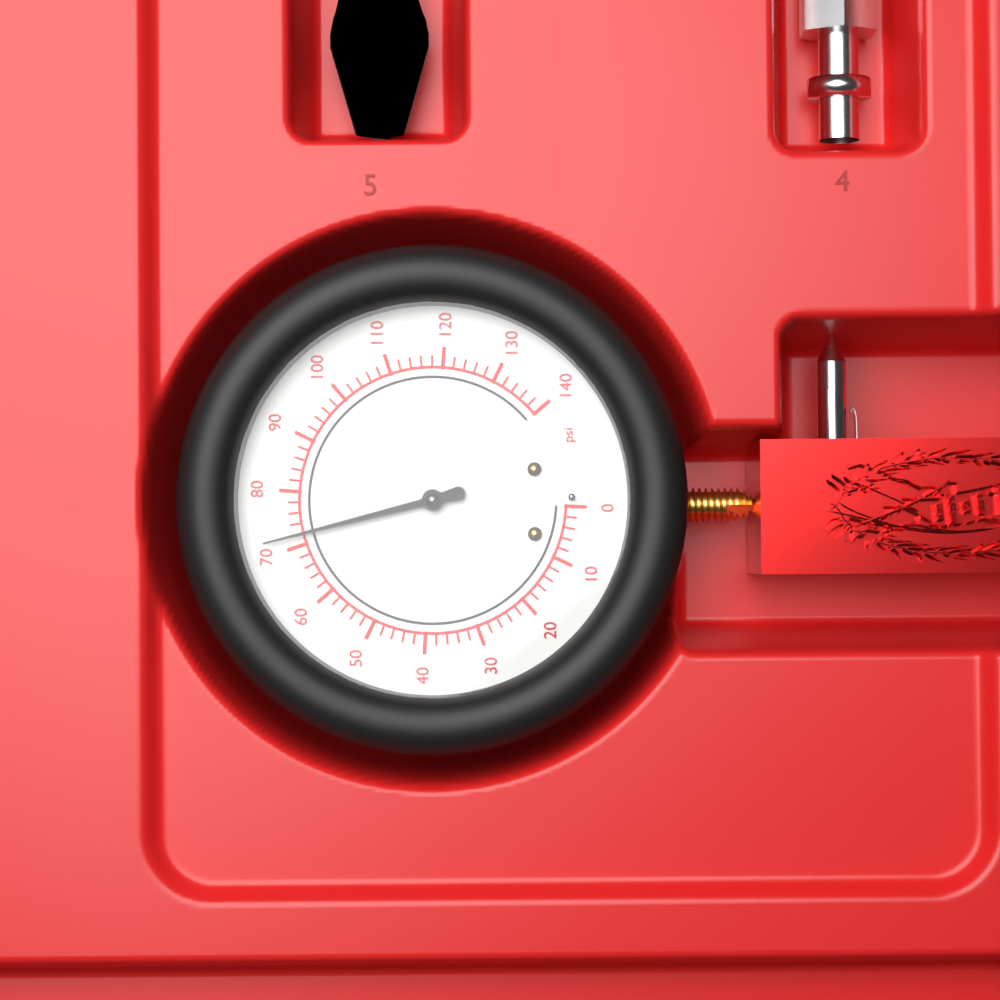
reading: 72 psi
